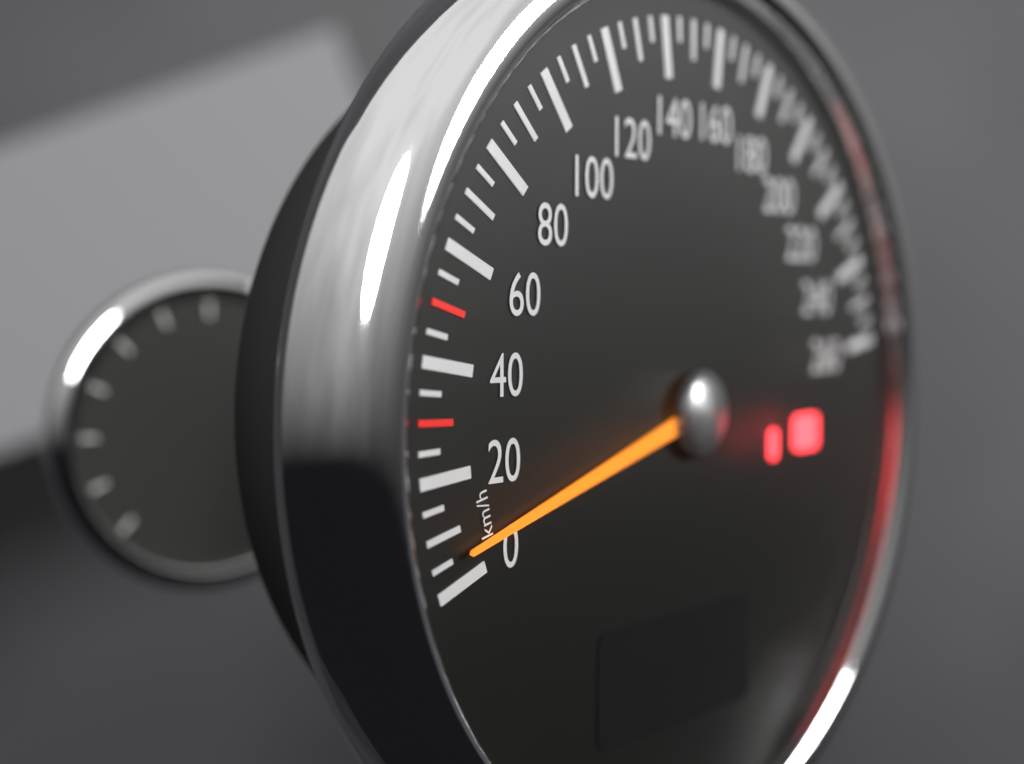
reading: 5 km/h
